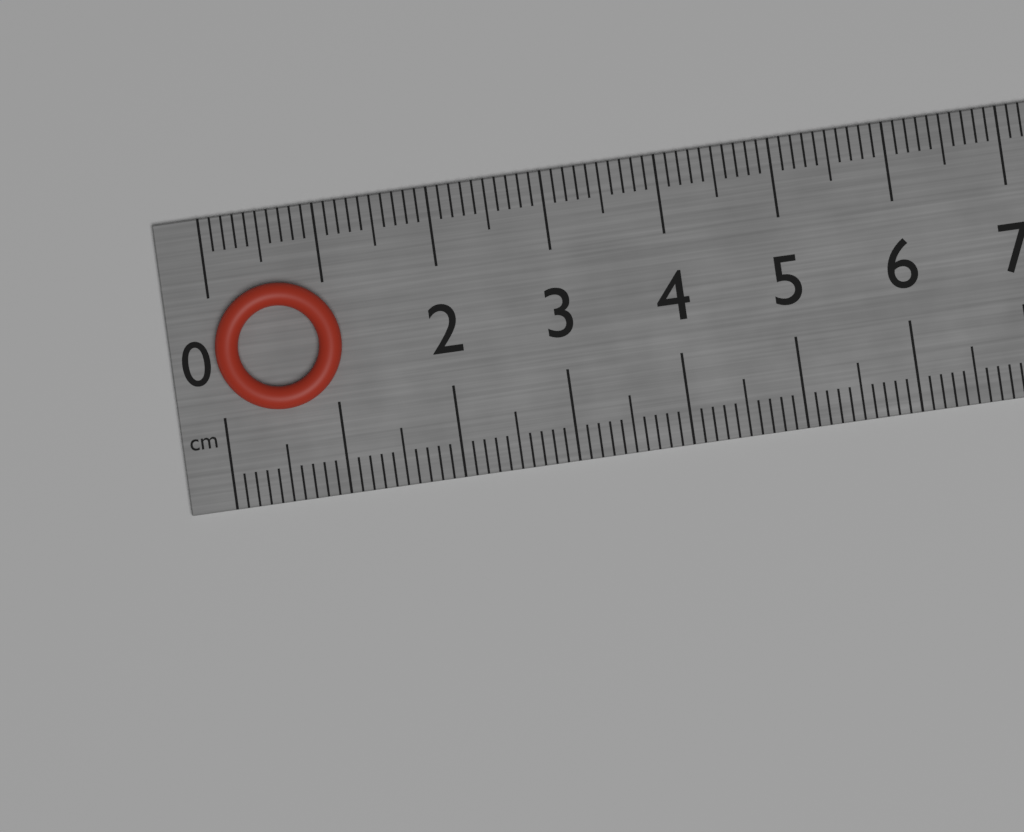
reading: 1.1 cm
